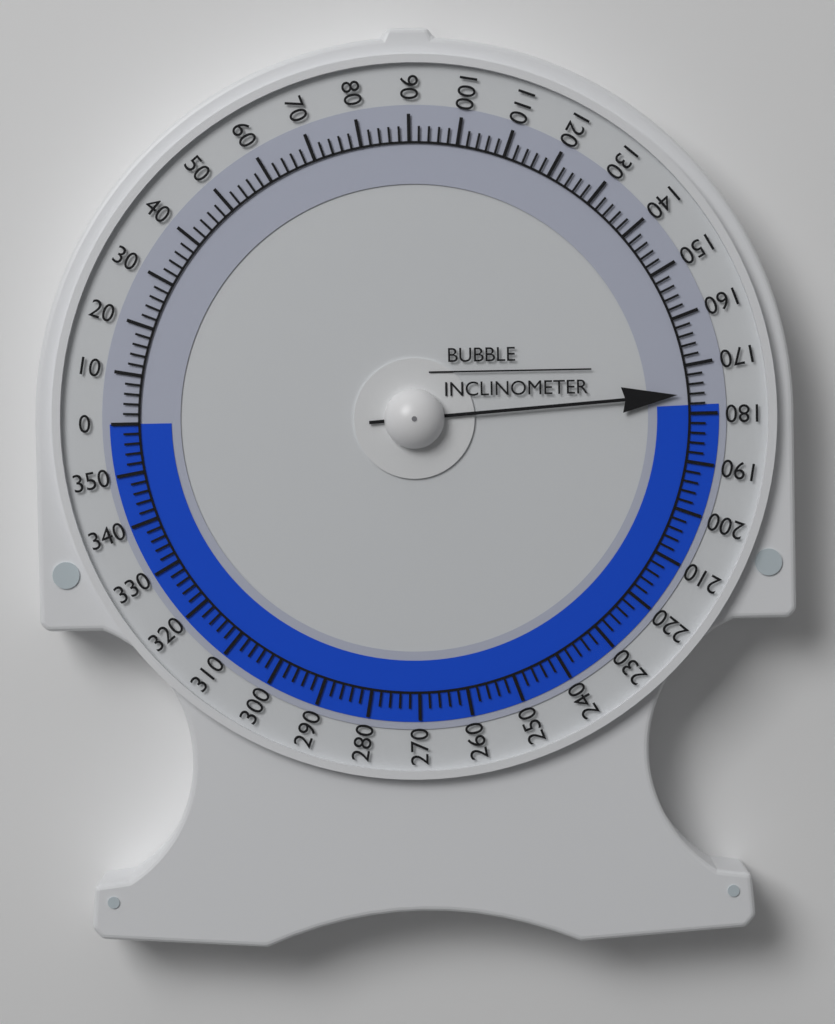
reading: 176 (no unit)
